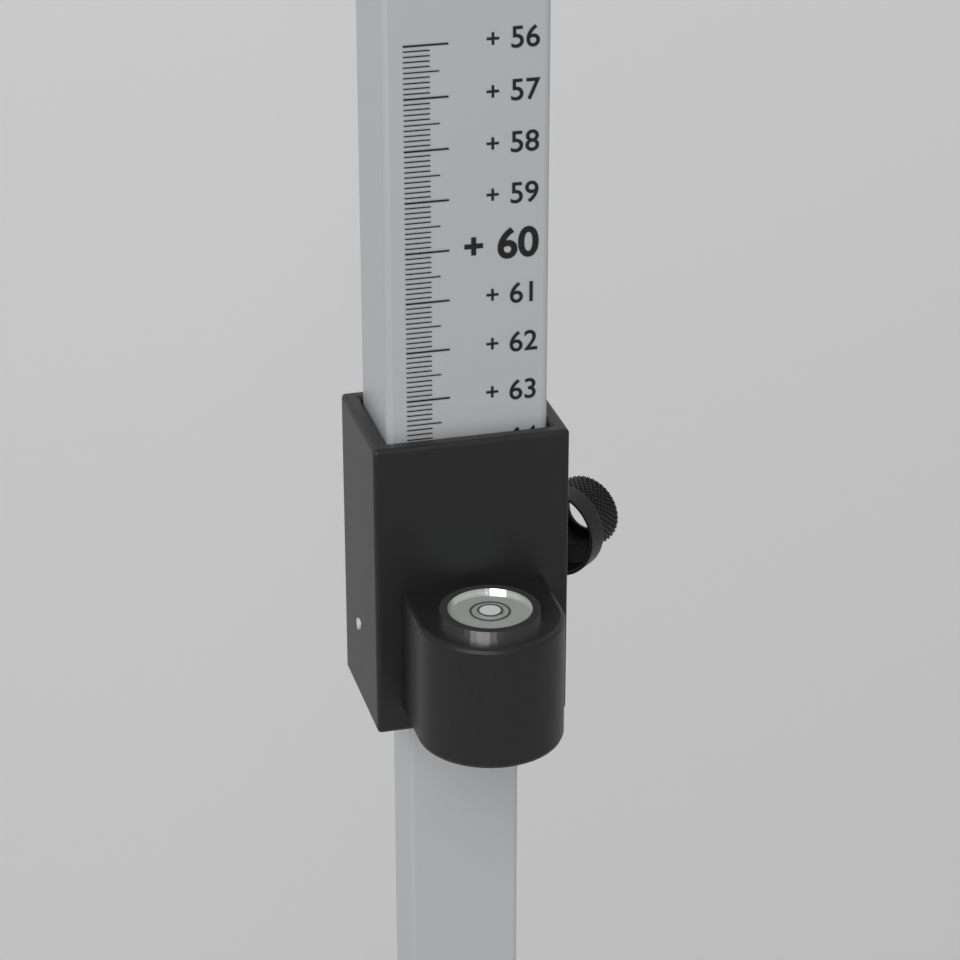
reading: 63.8 (no unit)
